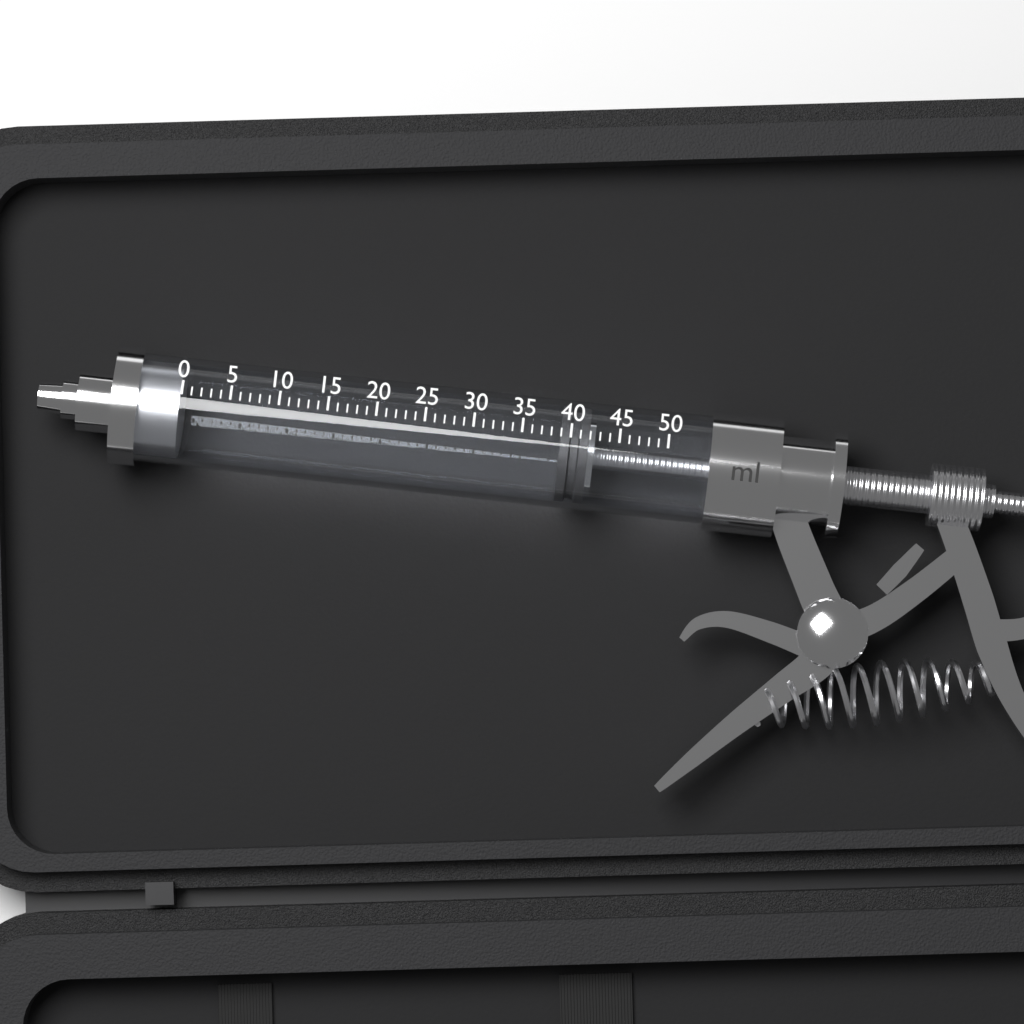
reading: 39 ml
